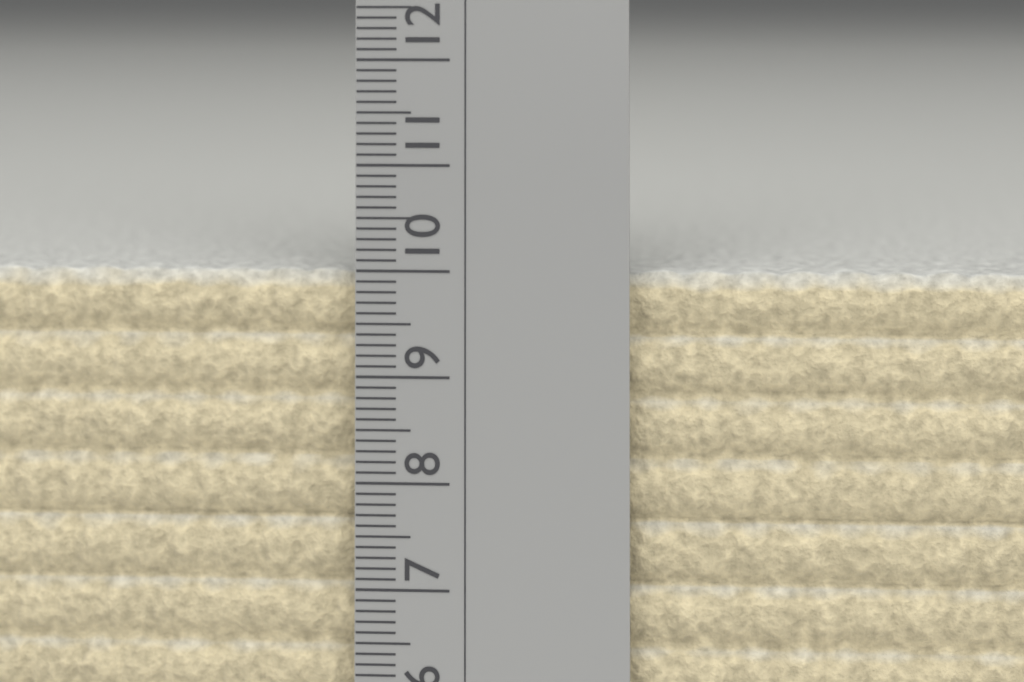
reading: 10.0 cm
